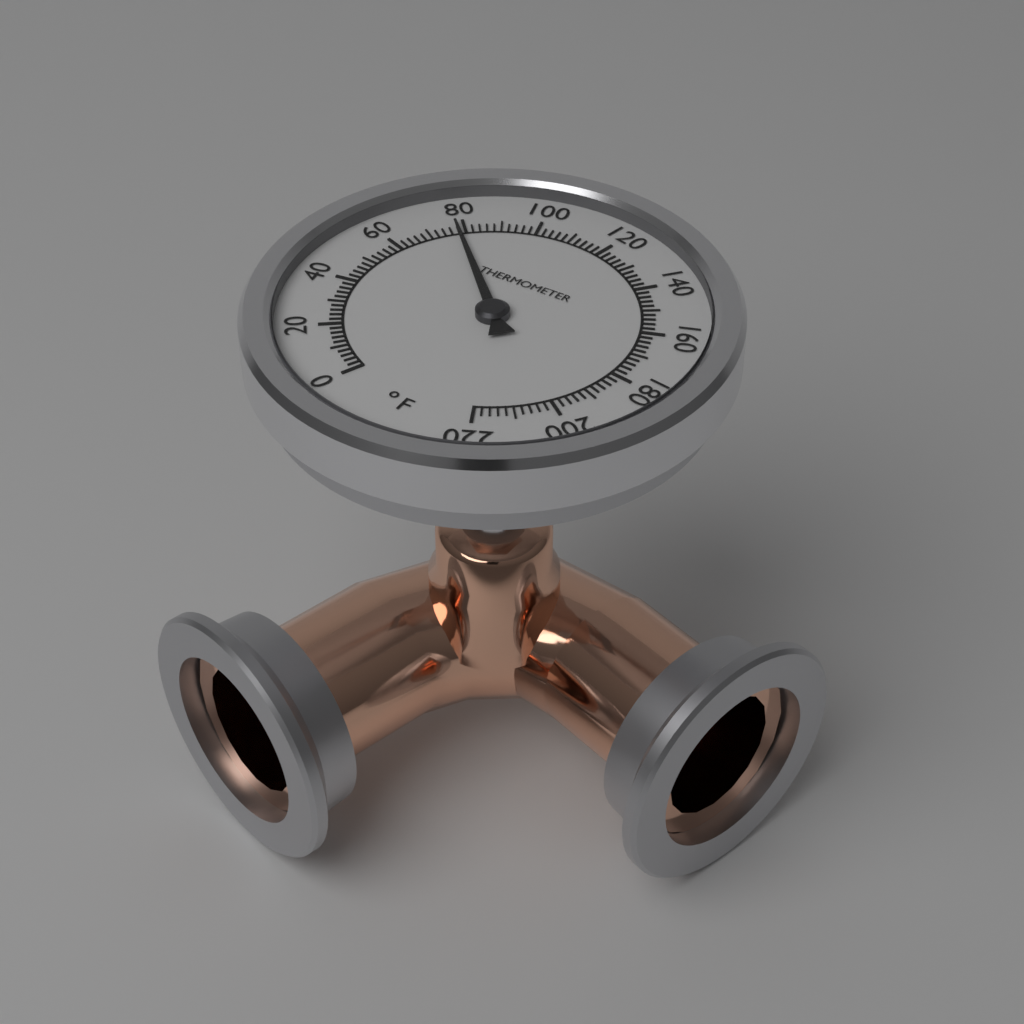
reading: 78 °F
